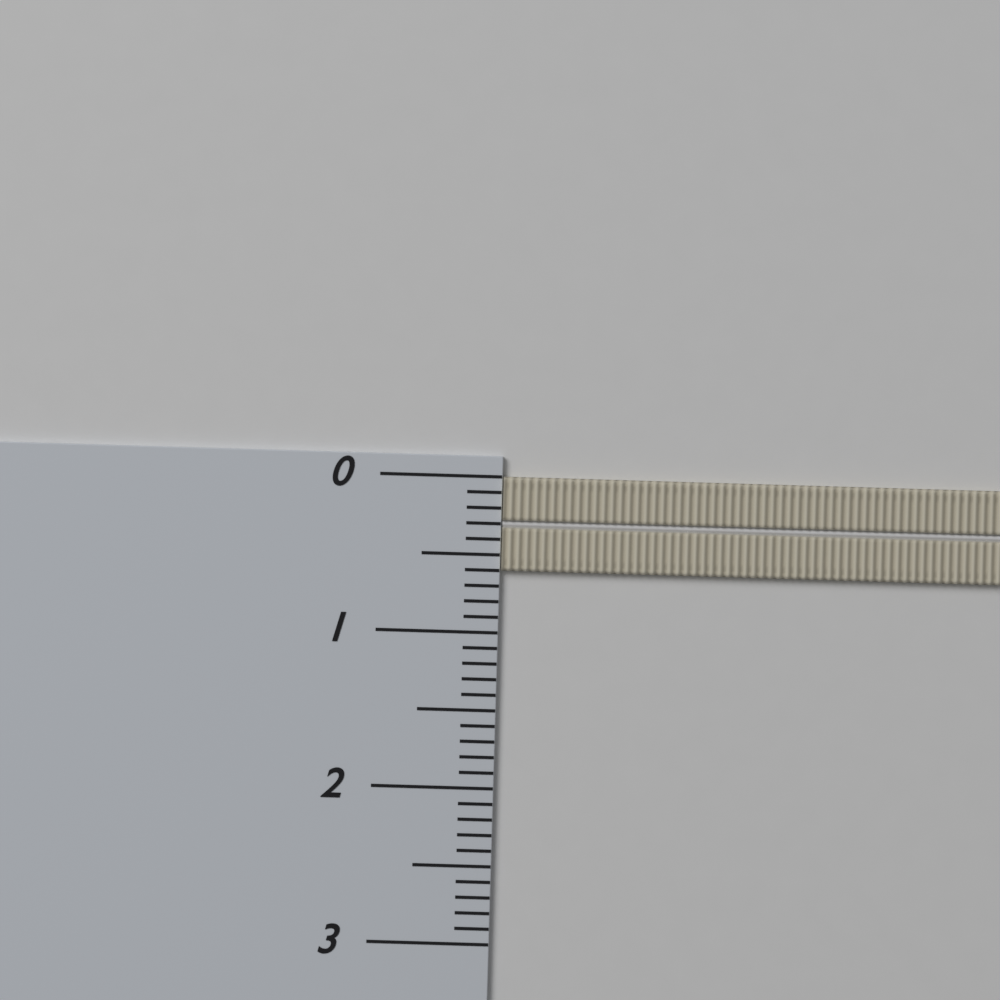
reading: 0.6 (no unit)
